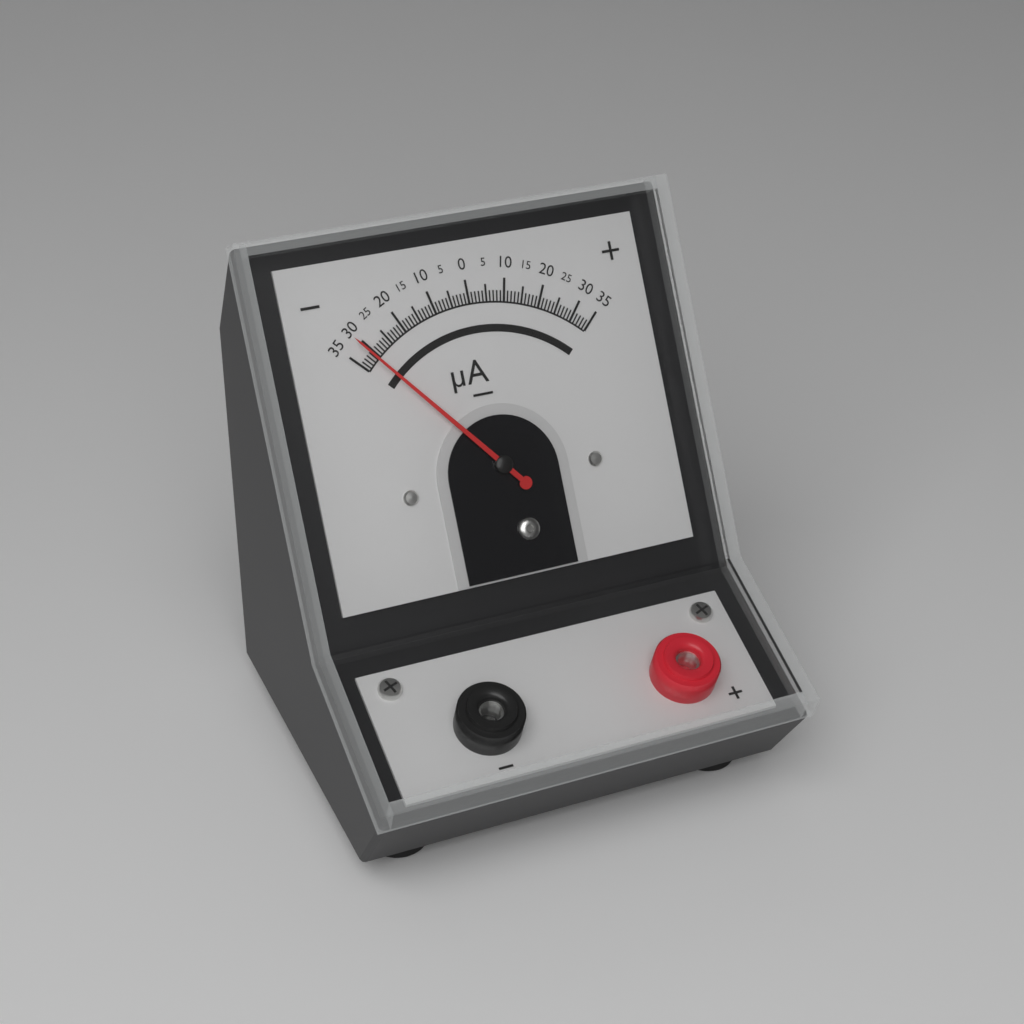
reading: -31 µA
